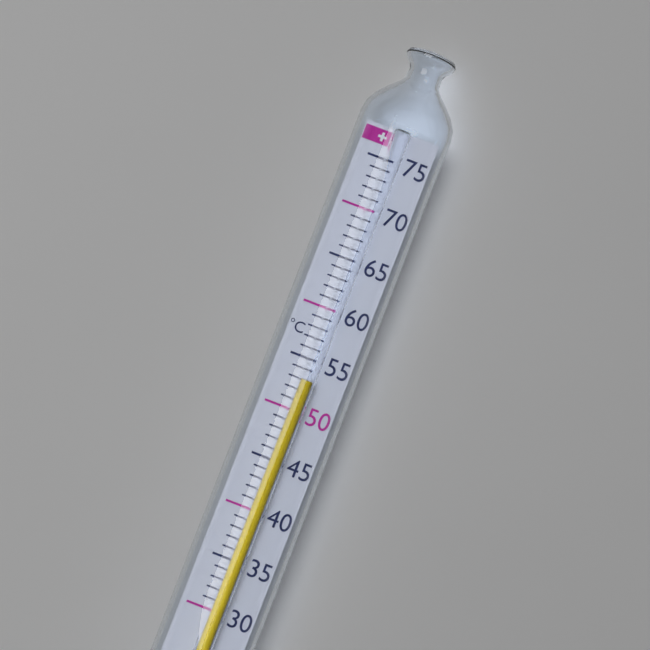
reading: 53 °C
